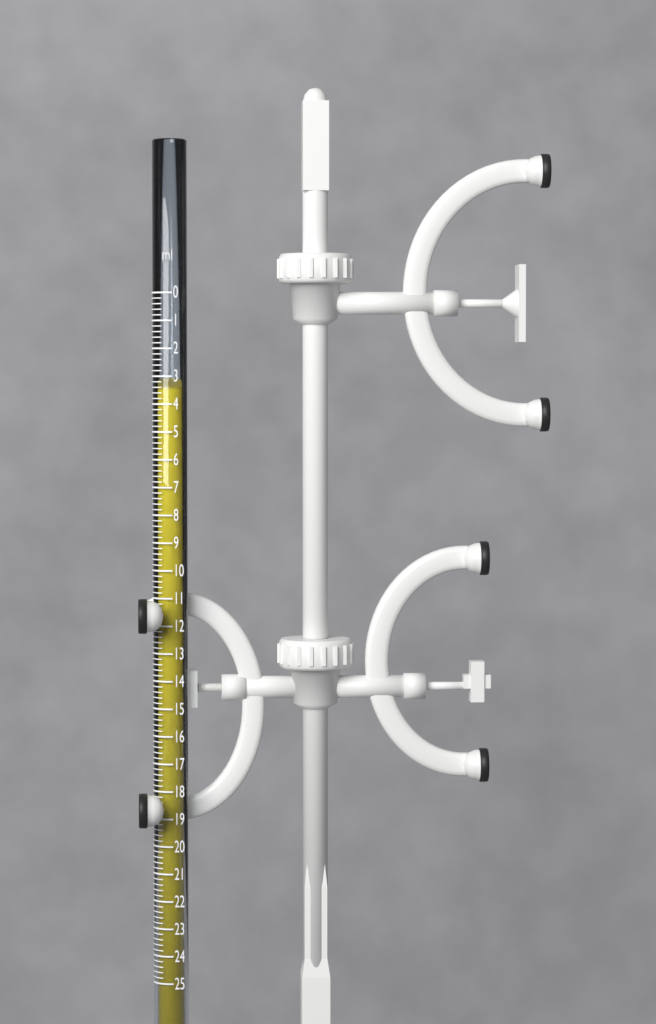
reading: 3.4 ml
